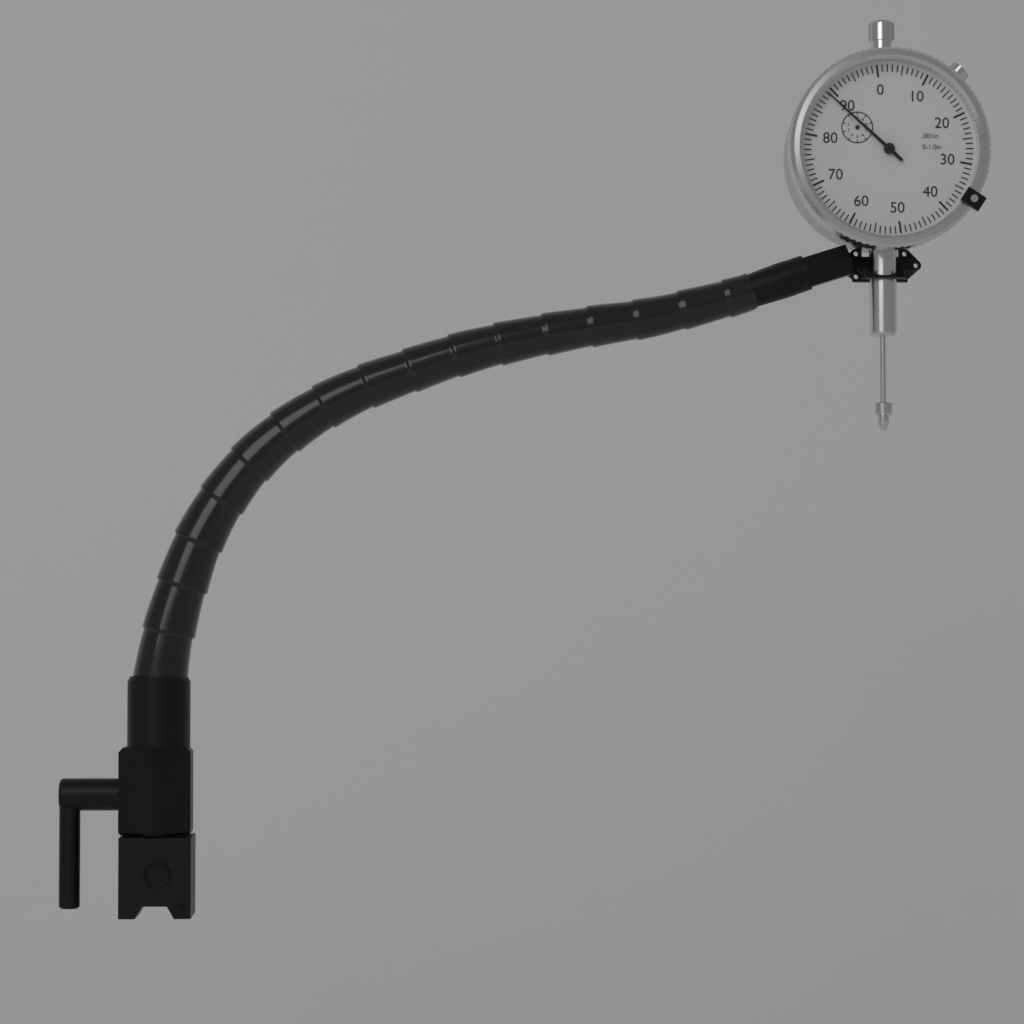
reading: 0.089 in
